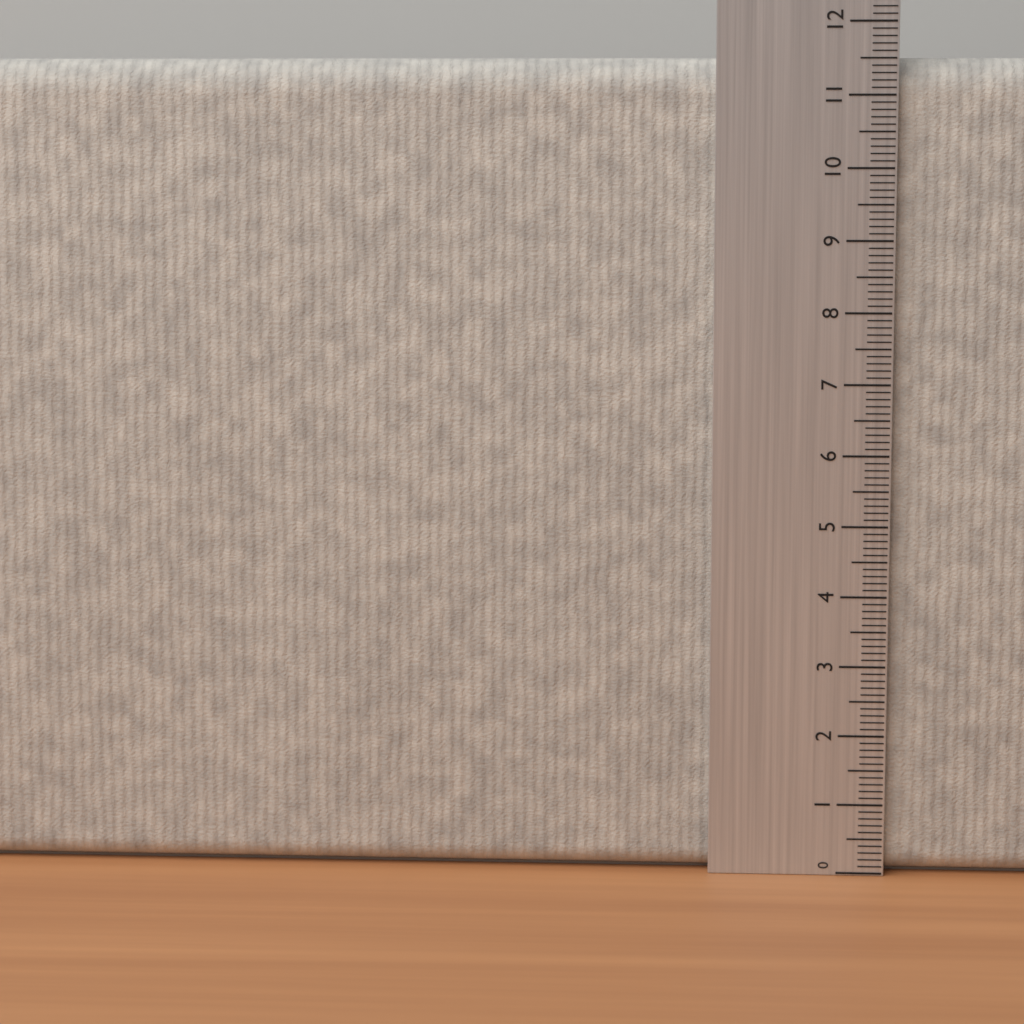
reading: 11.5 (no unit)
